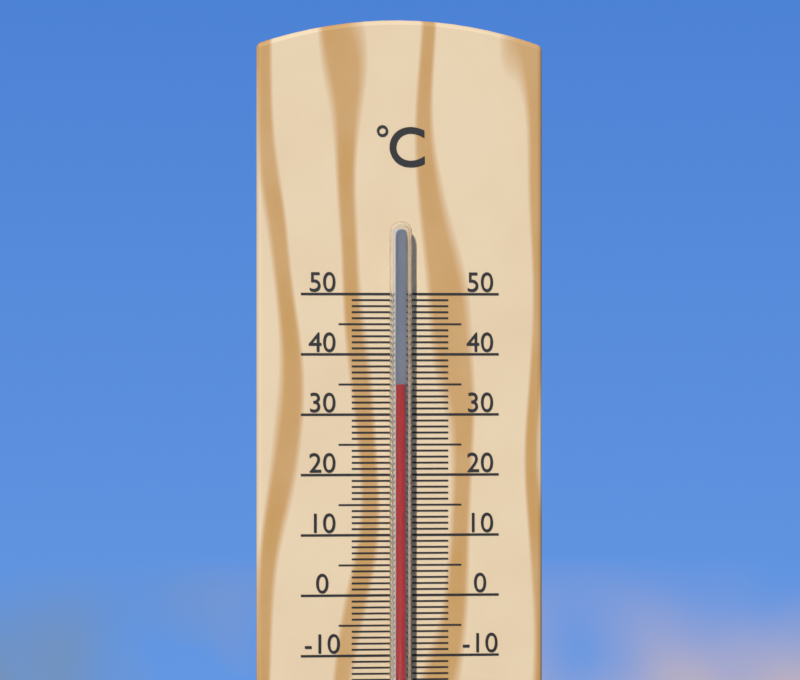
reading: 35 °C
